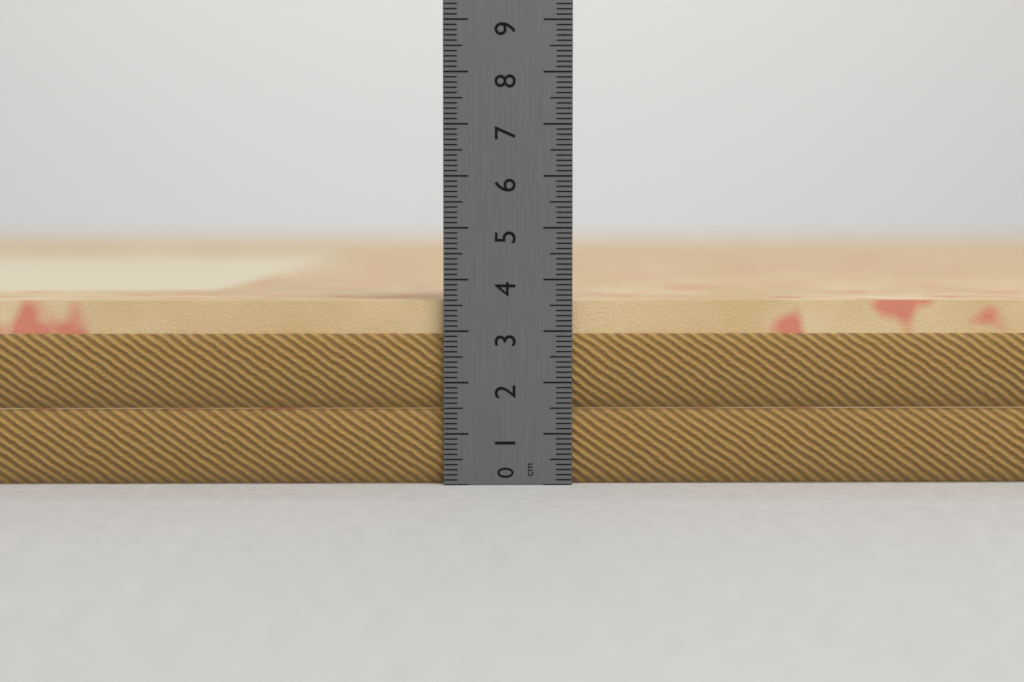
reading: 3.6 cm
